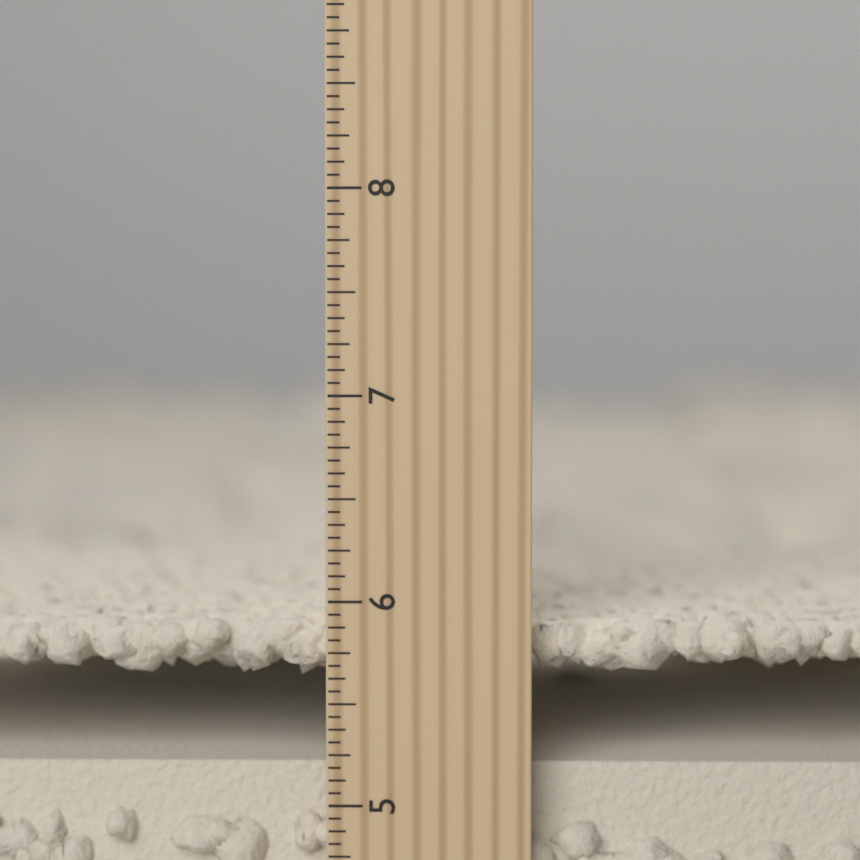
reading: 5.8750 inch
